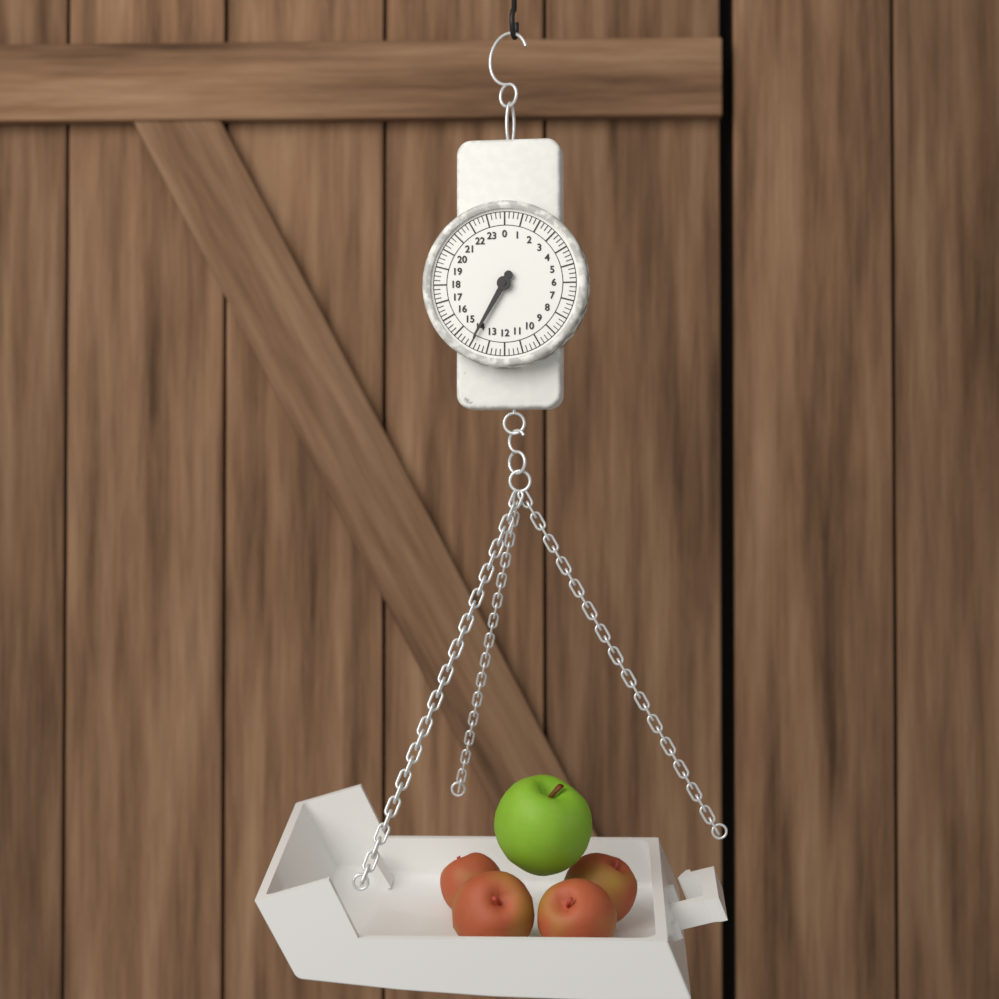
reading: 14.00 (no unit)
